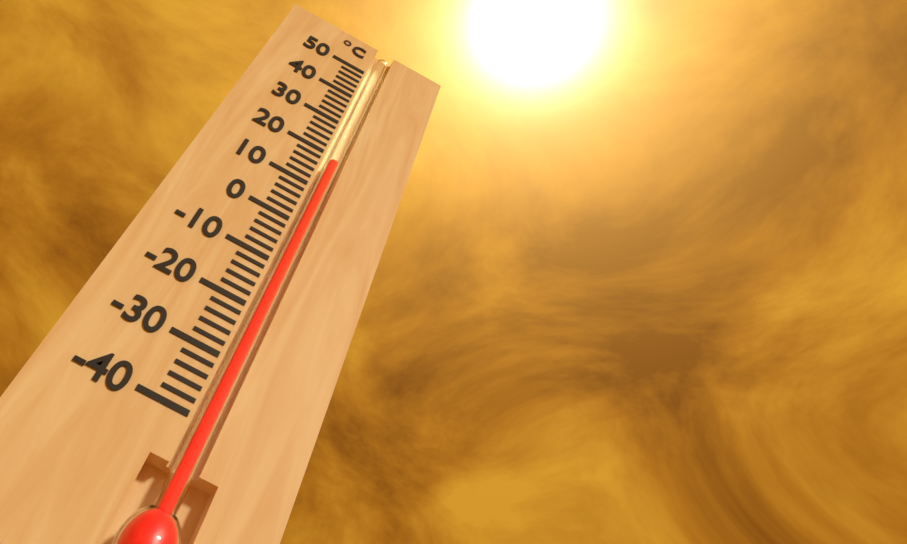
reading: 18 °C
